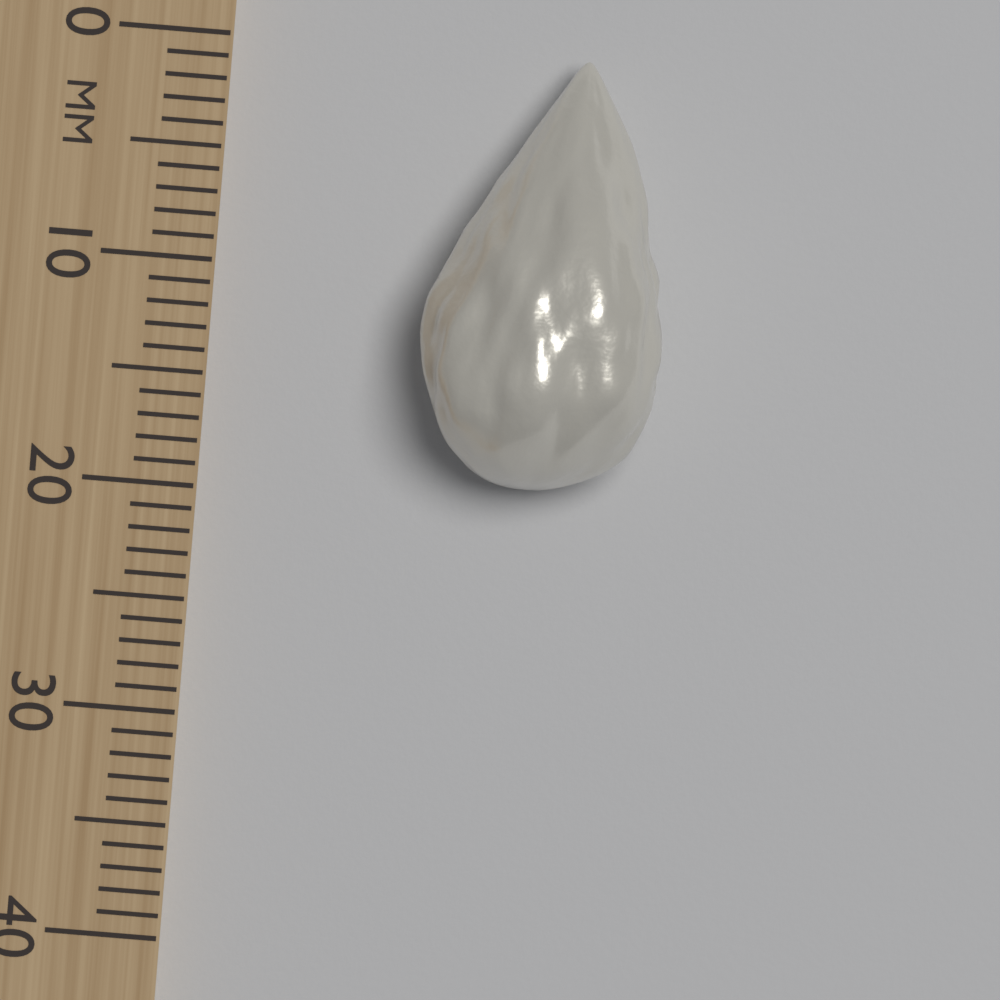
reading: 19 mm
